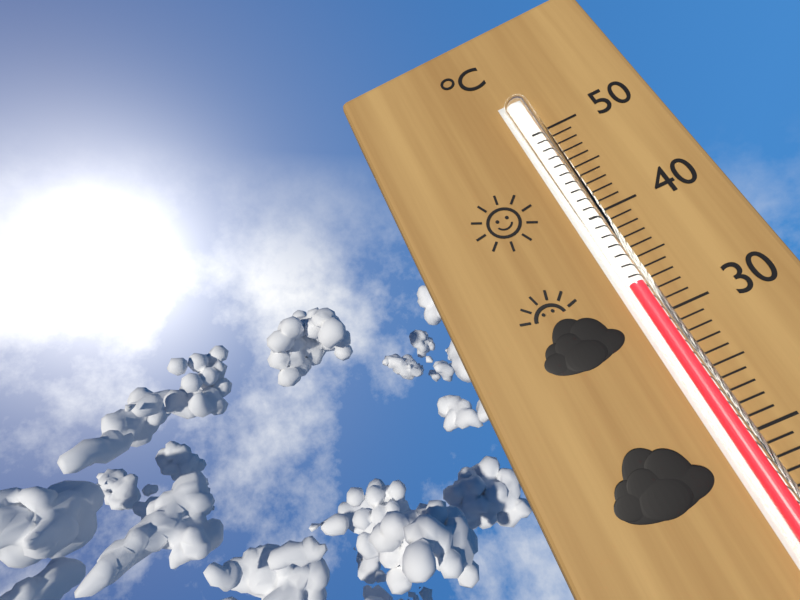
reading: 33 °C
